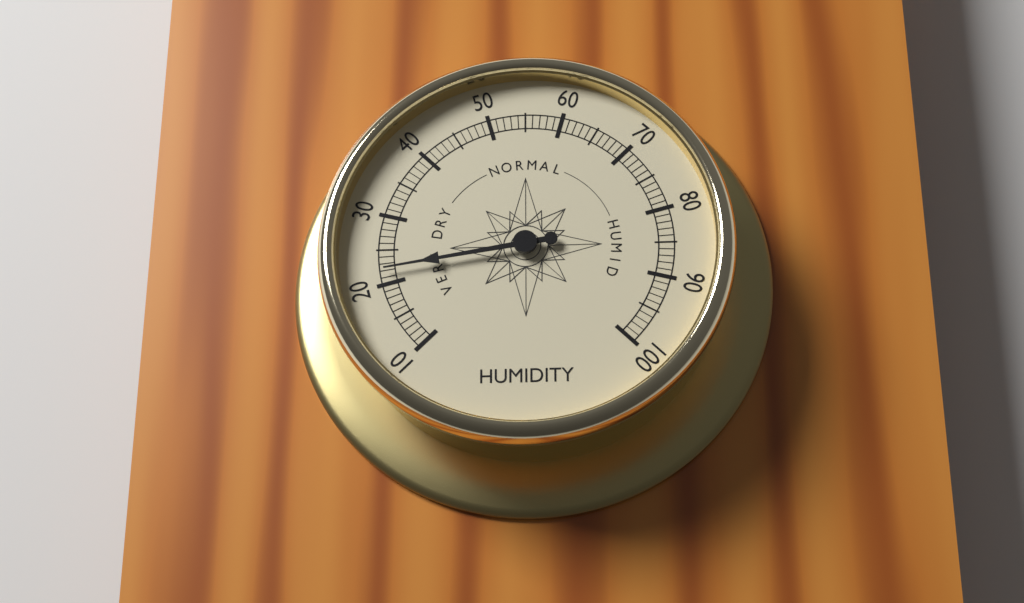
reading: 22 (no unit)
